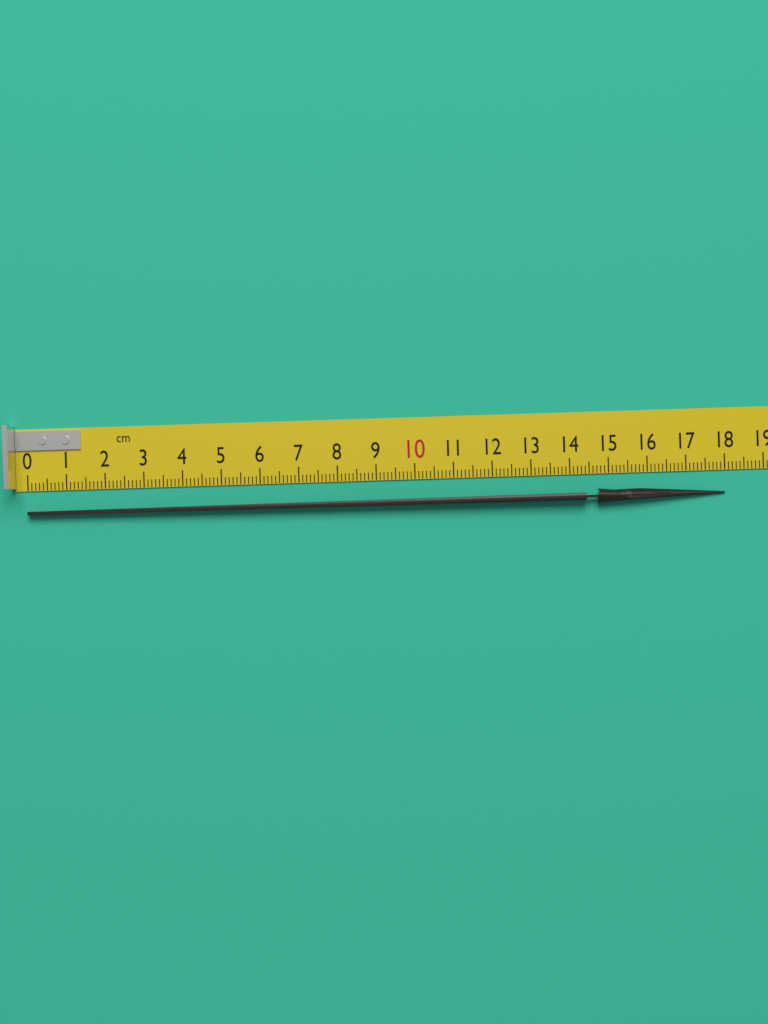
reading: 18.0 cm
